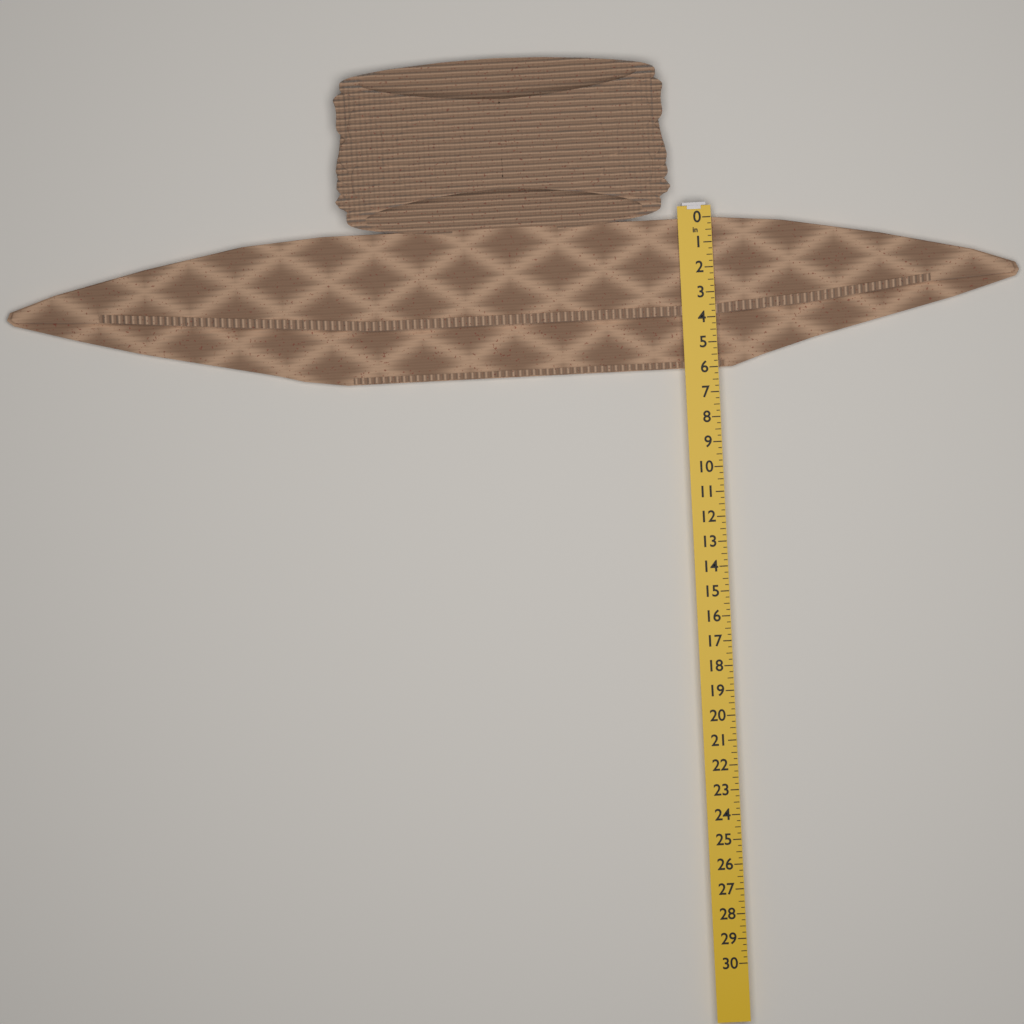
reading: 6.00 in
